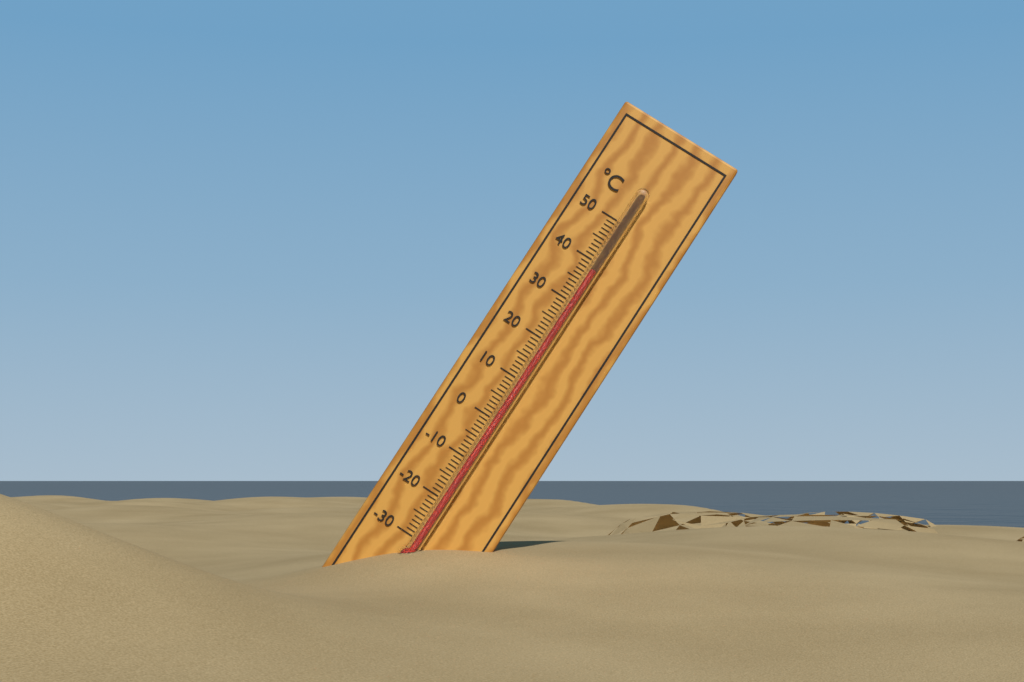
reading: 38 °C
